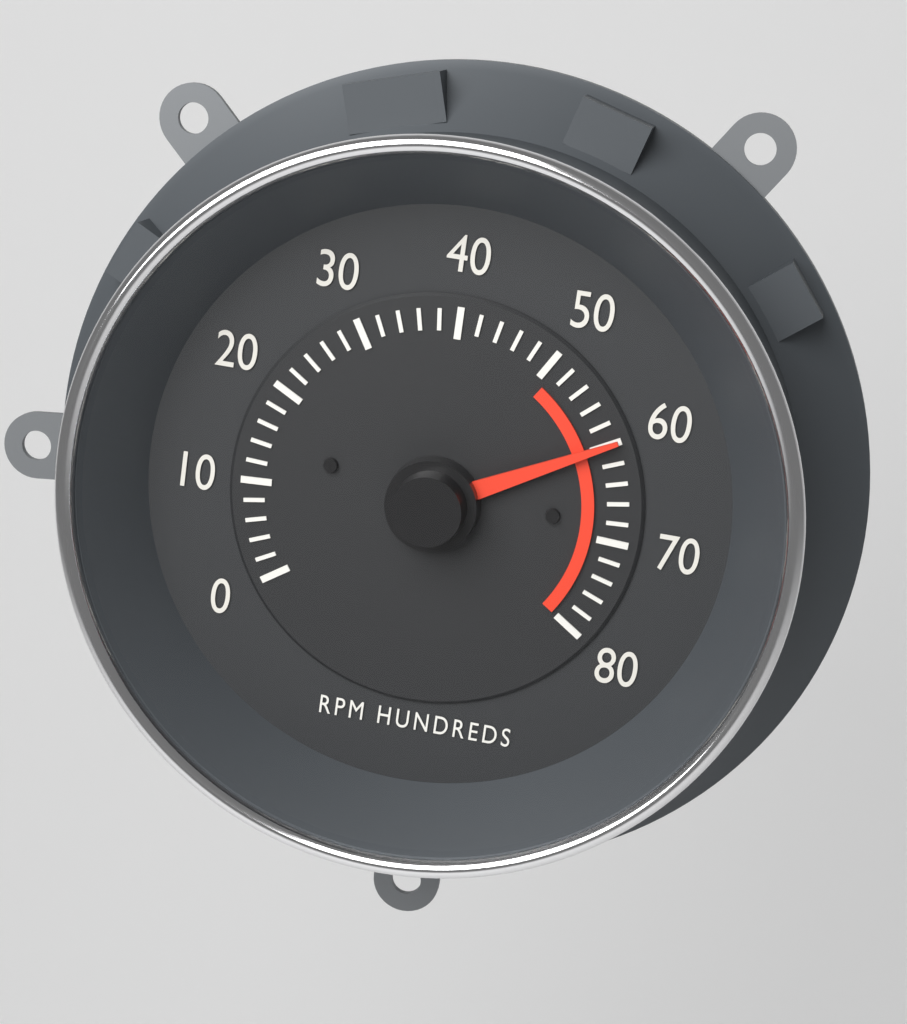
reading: 6000 RPM
